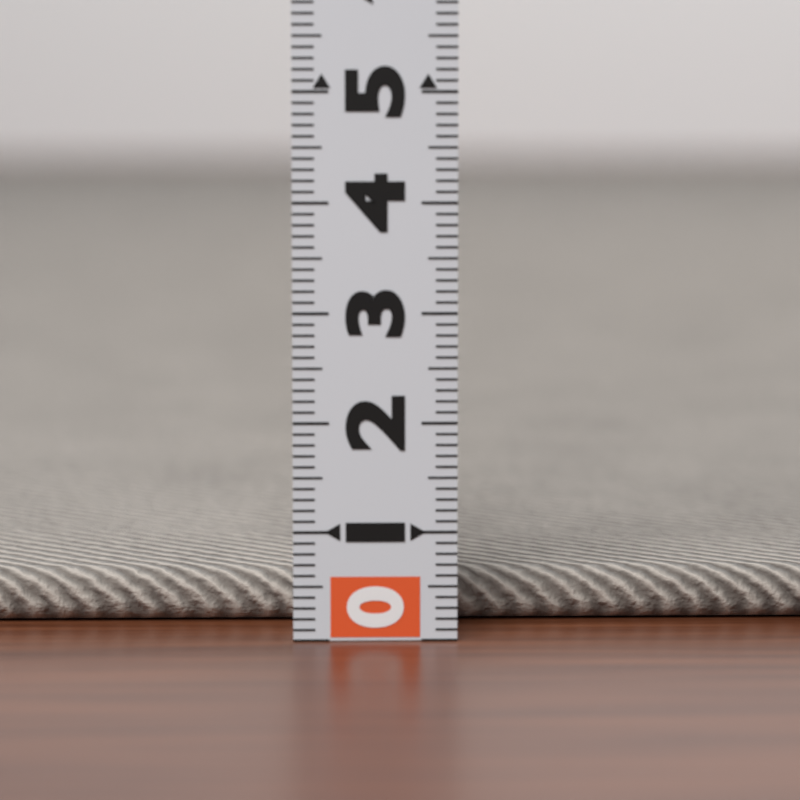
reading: 0.5 (no unit)
